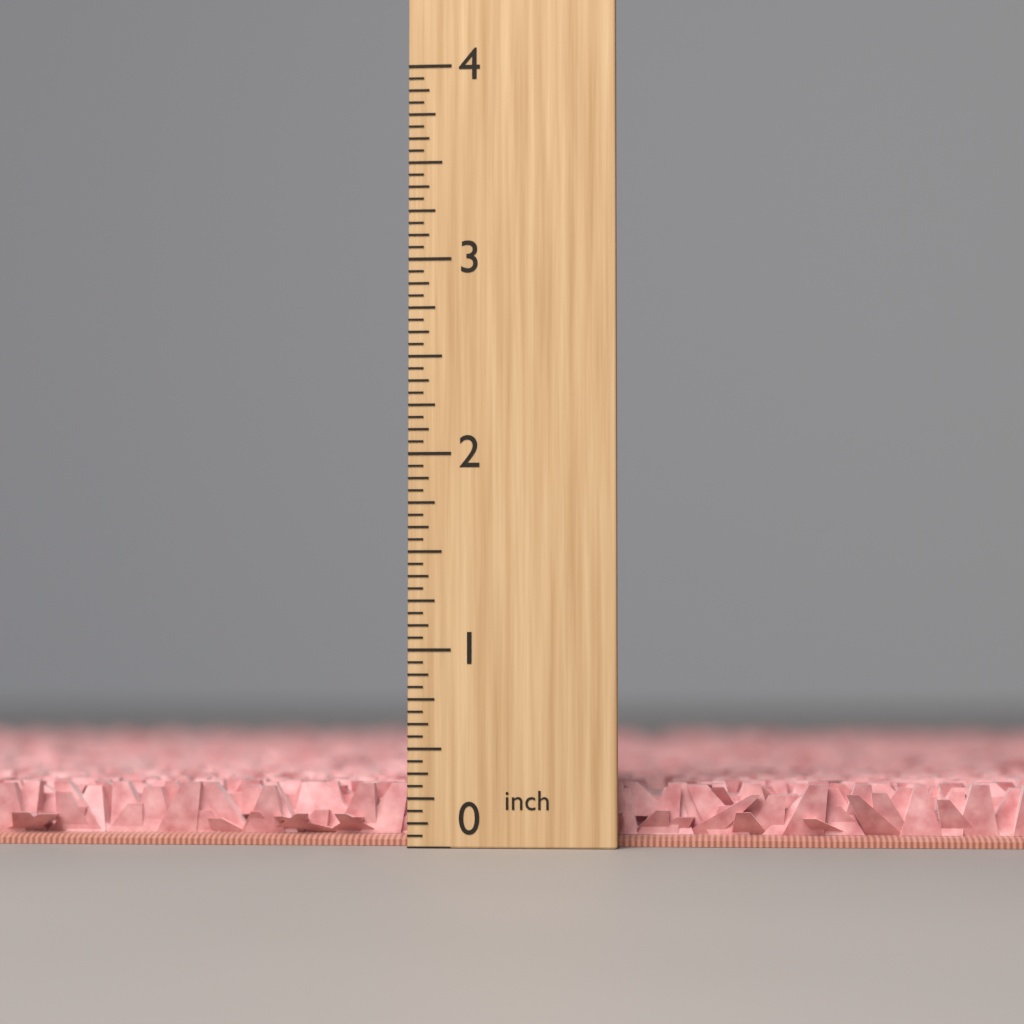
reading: 0.3125 inch
